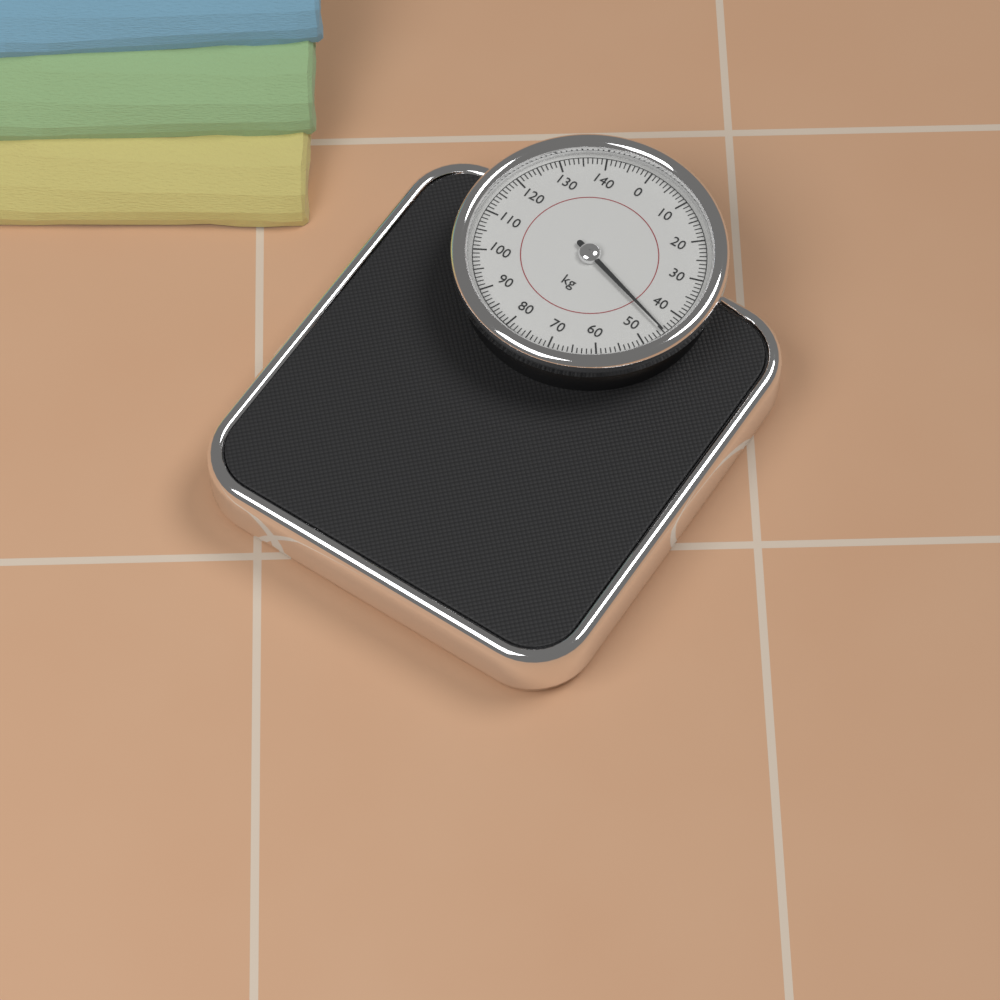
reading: 45 kg
